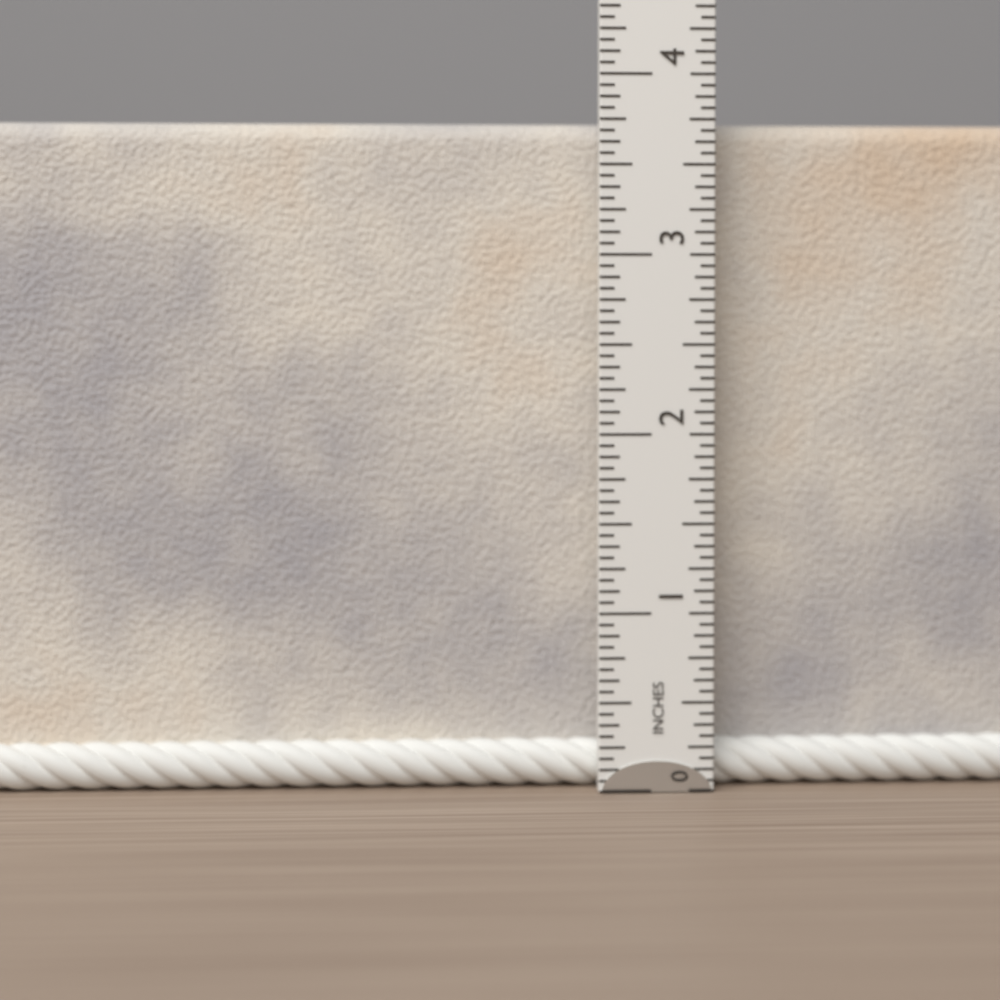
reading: 3.7500 in
